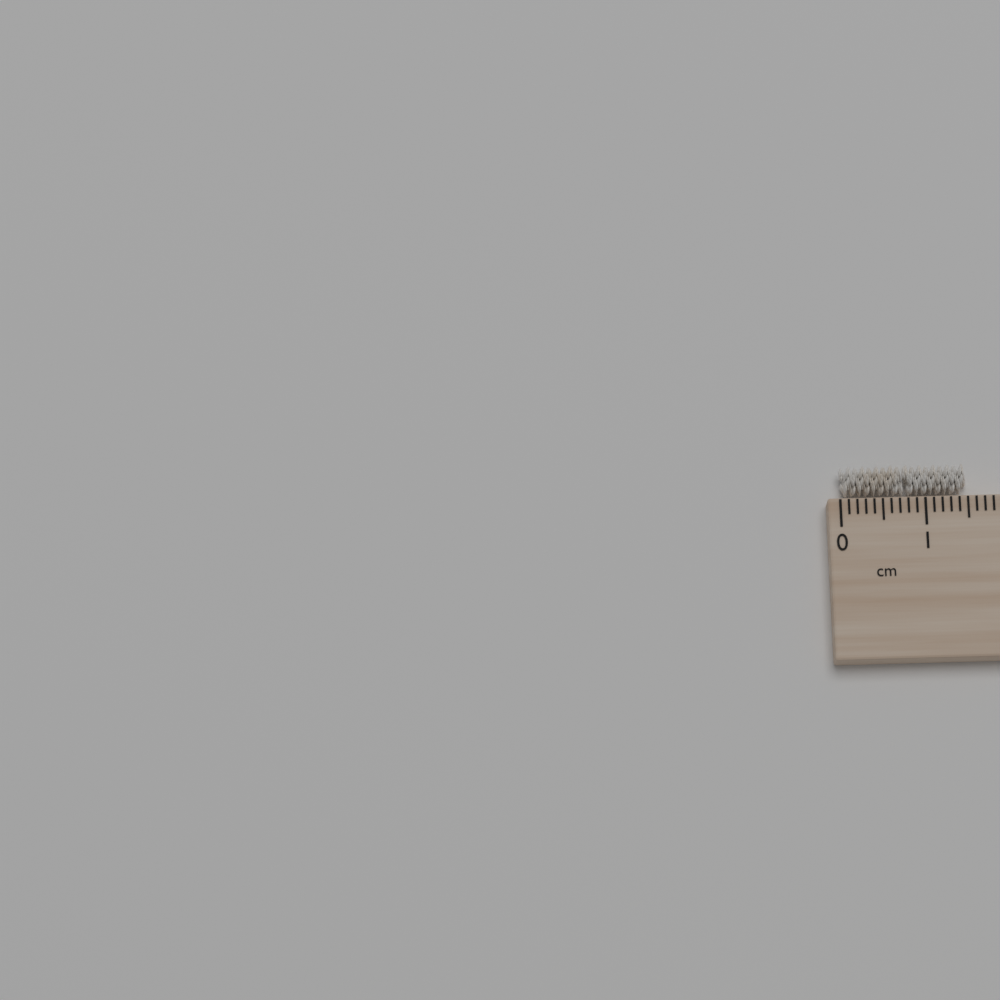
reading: 1.5 cm
